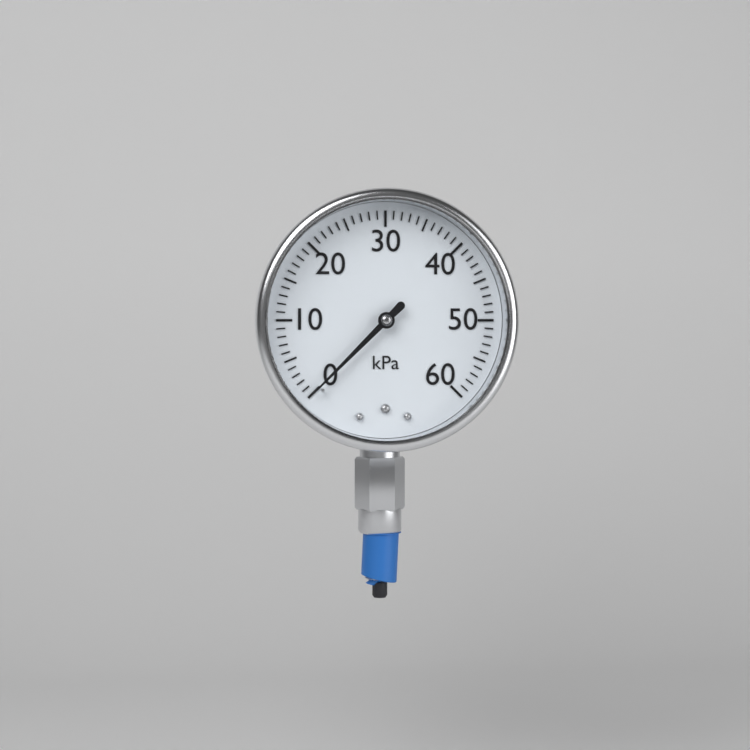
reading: 0 kPa
